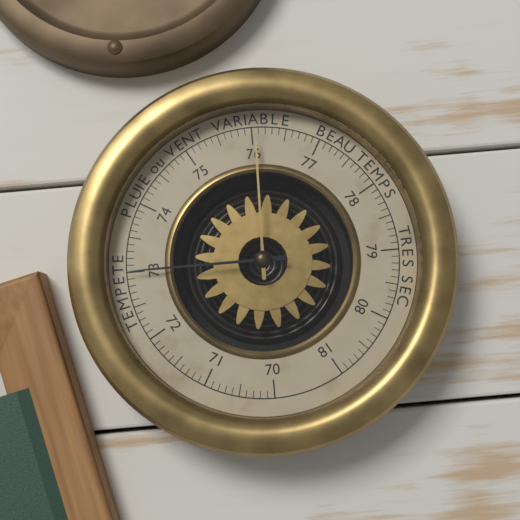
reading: 73.0 (no unit)
